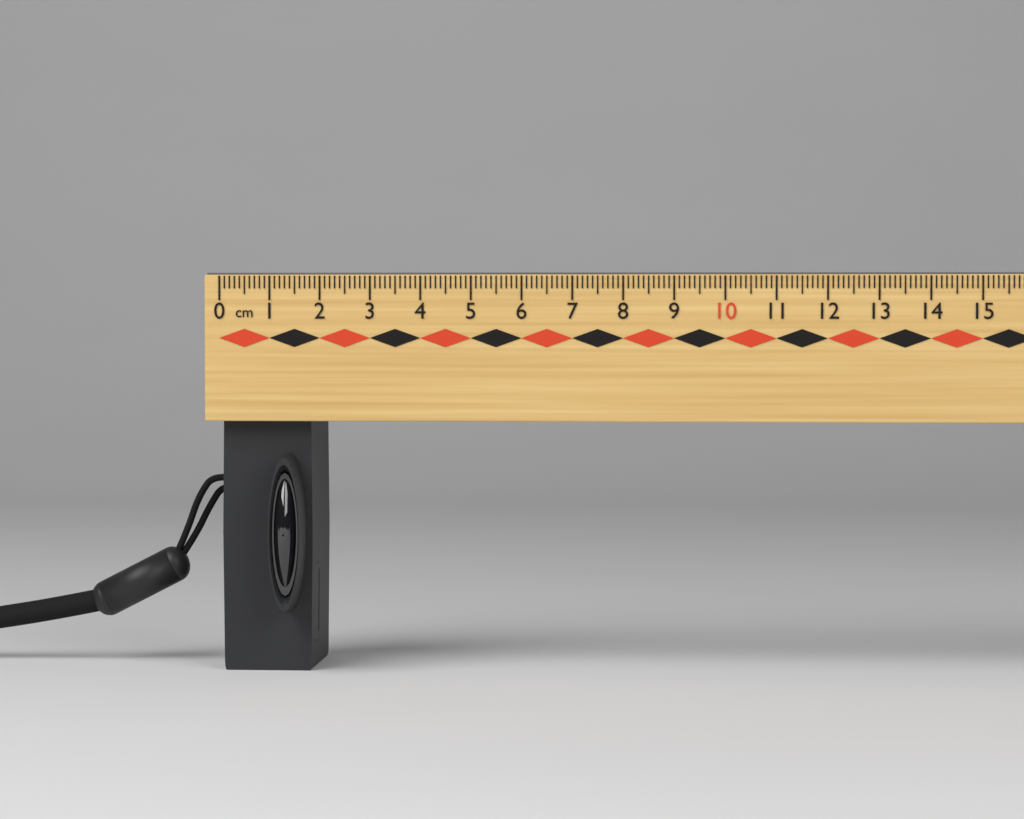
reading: 1.8 cm
